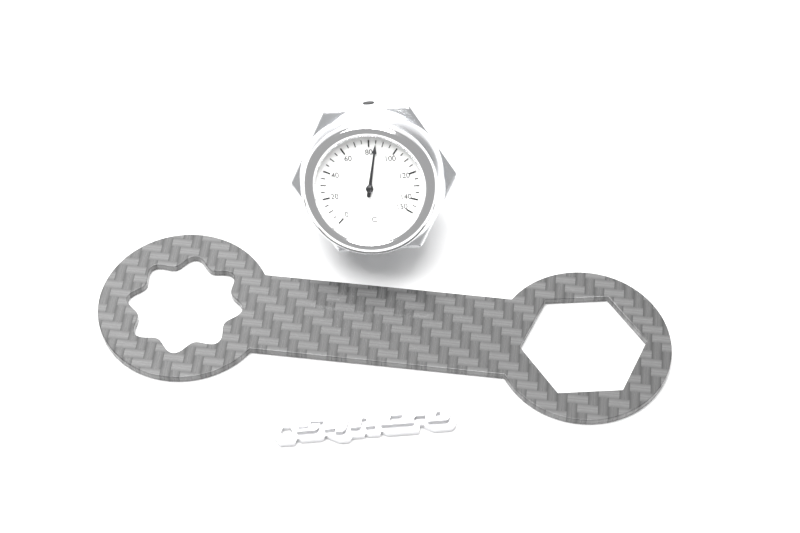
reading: 85 °C
